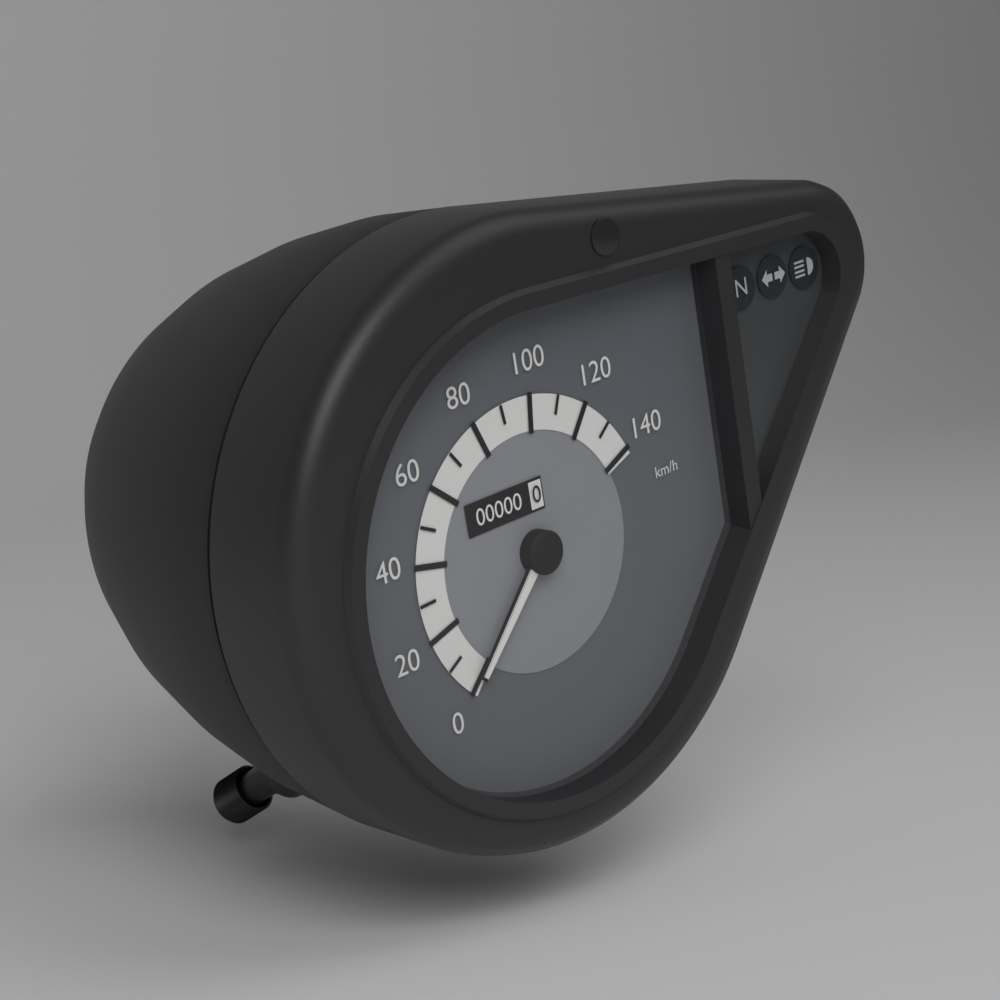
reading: 0 km/h
